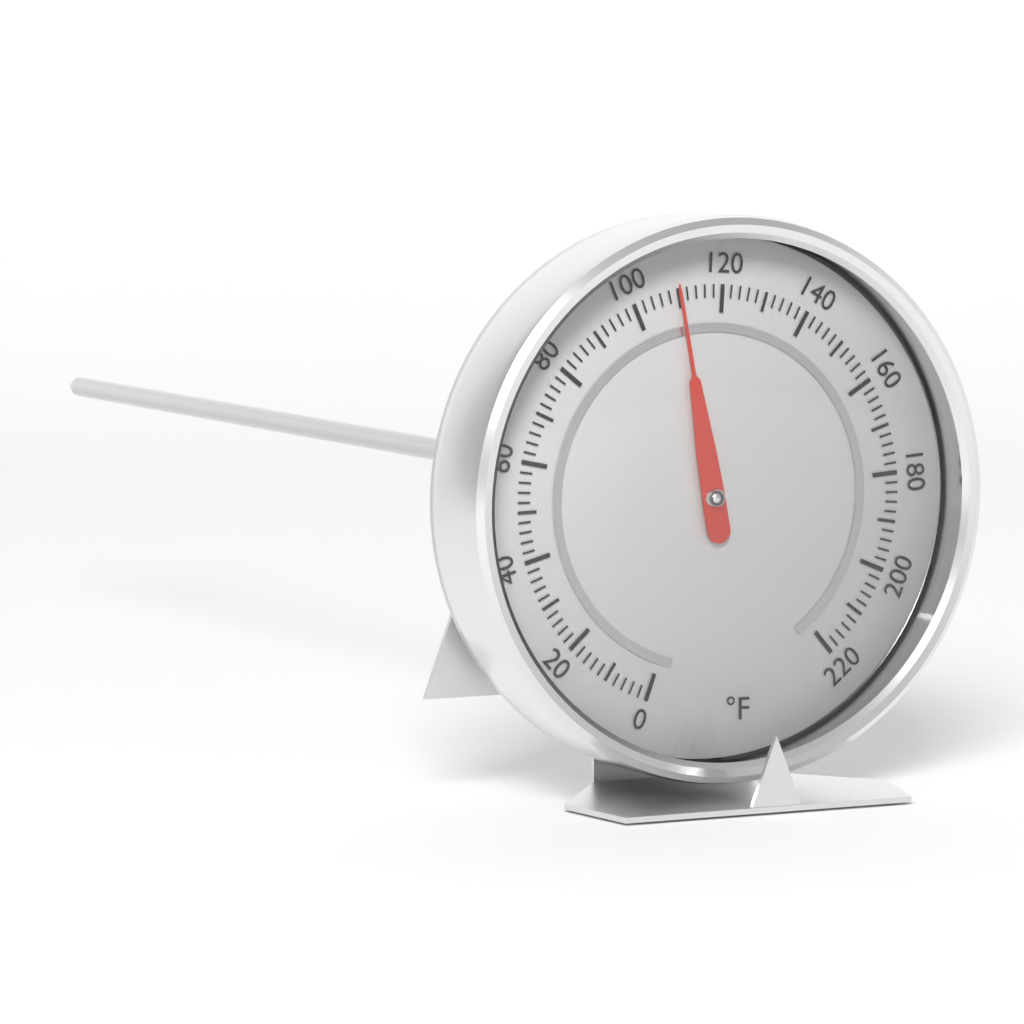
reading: 110 °F
